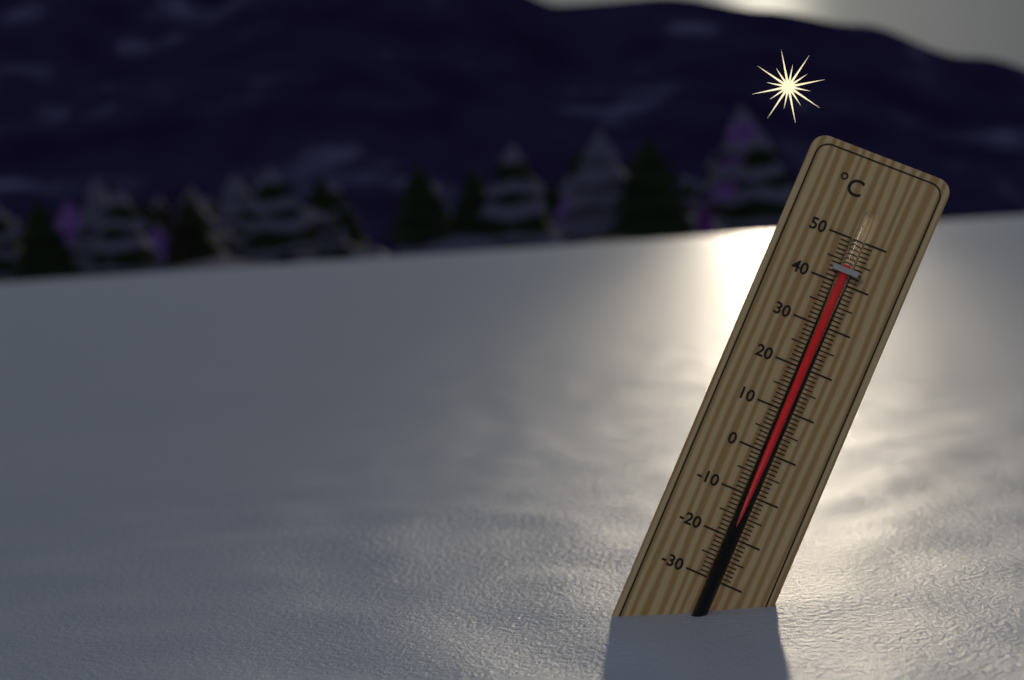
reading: 44 °C
